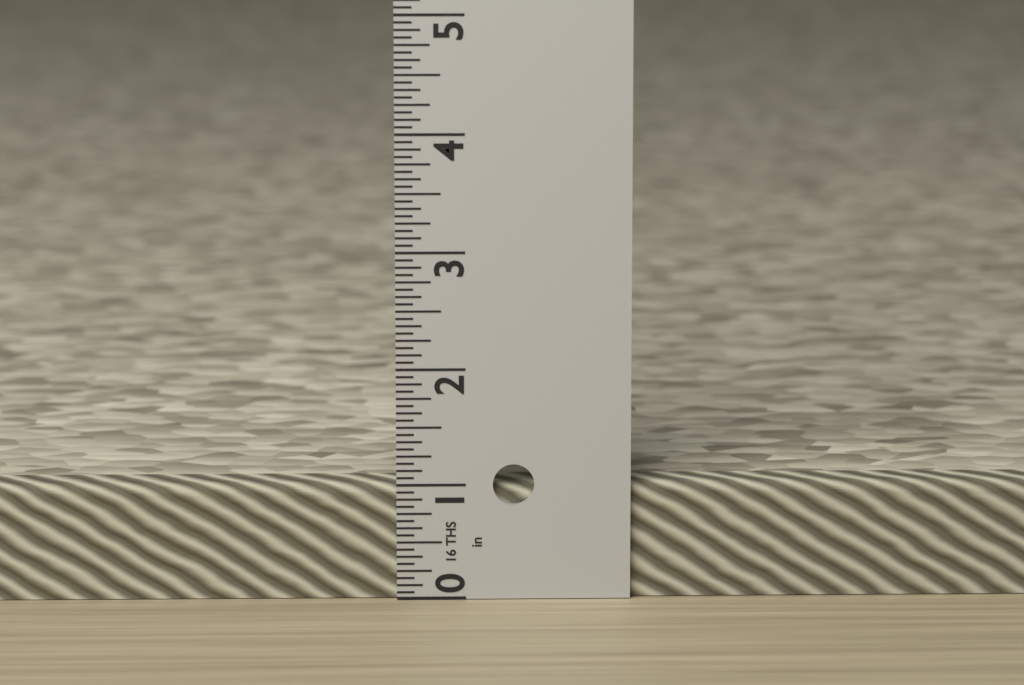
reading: 1.0000 in
